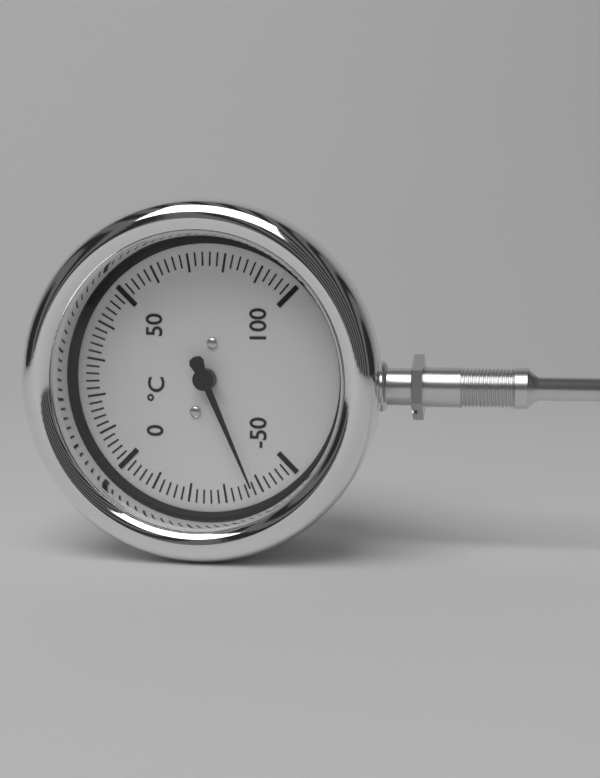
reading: -38 °C
